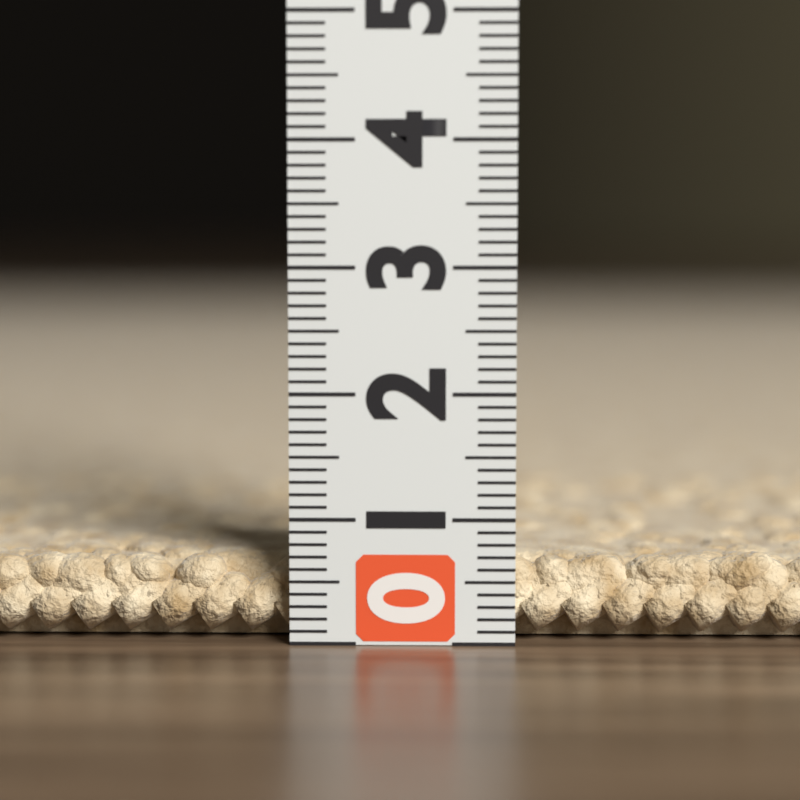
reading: 0.7 (no unit)
